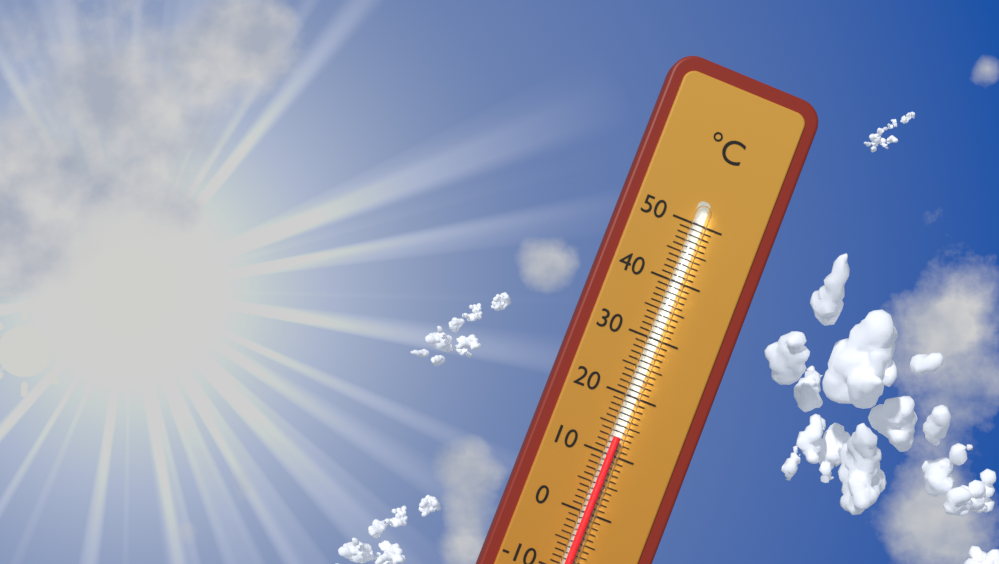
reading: 13 °C
